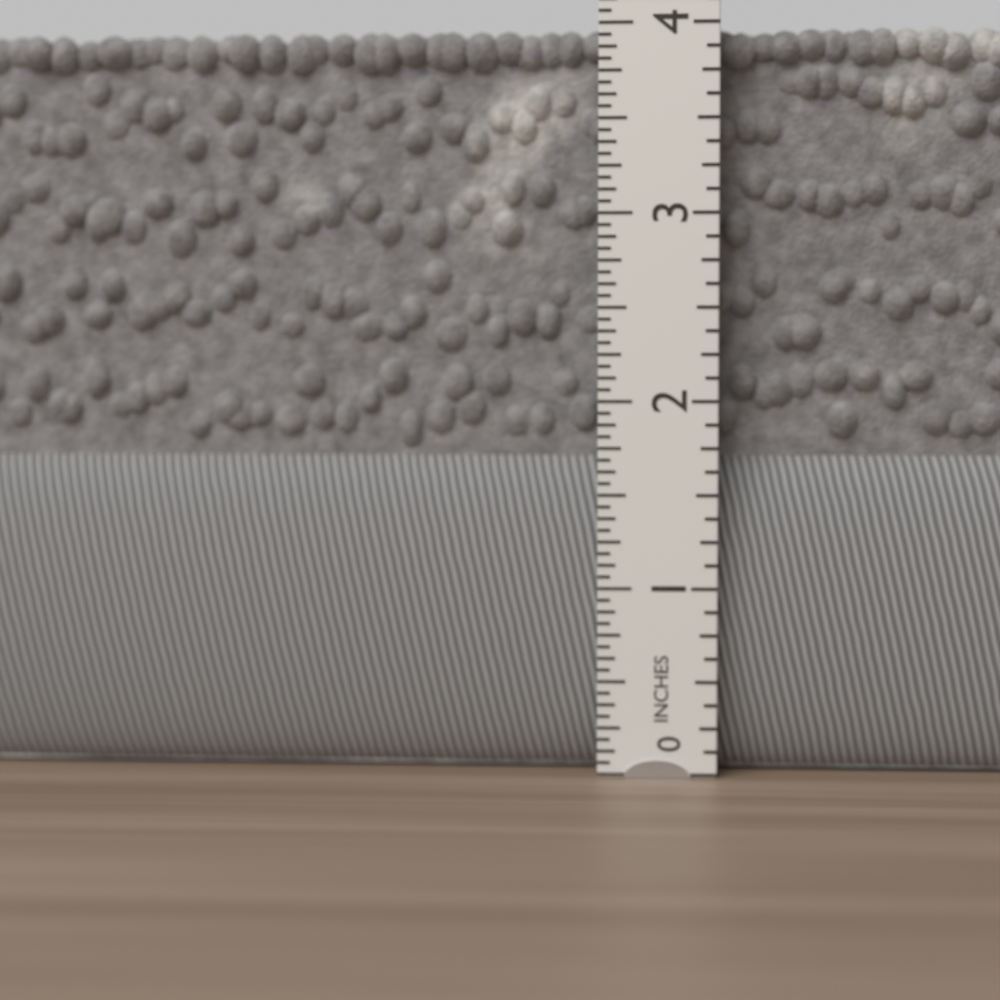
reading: 4.0000 in
